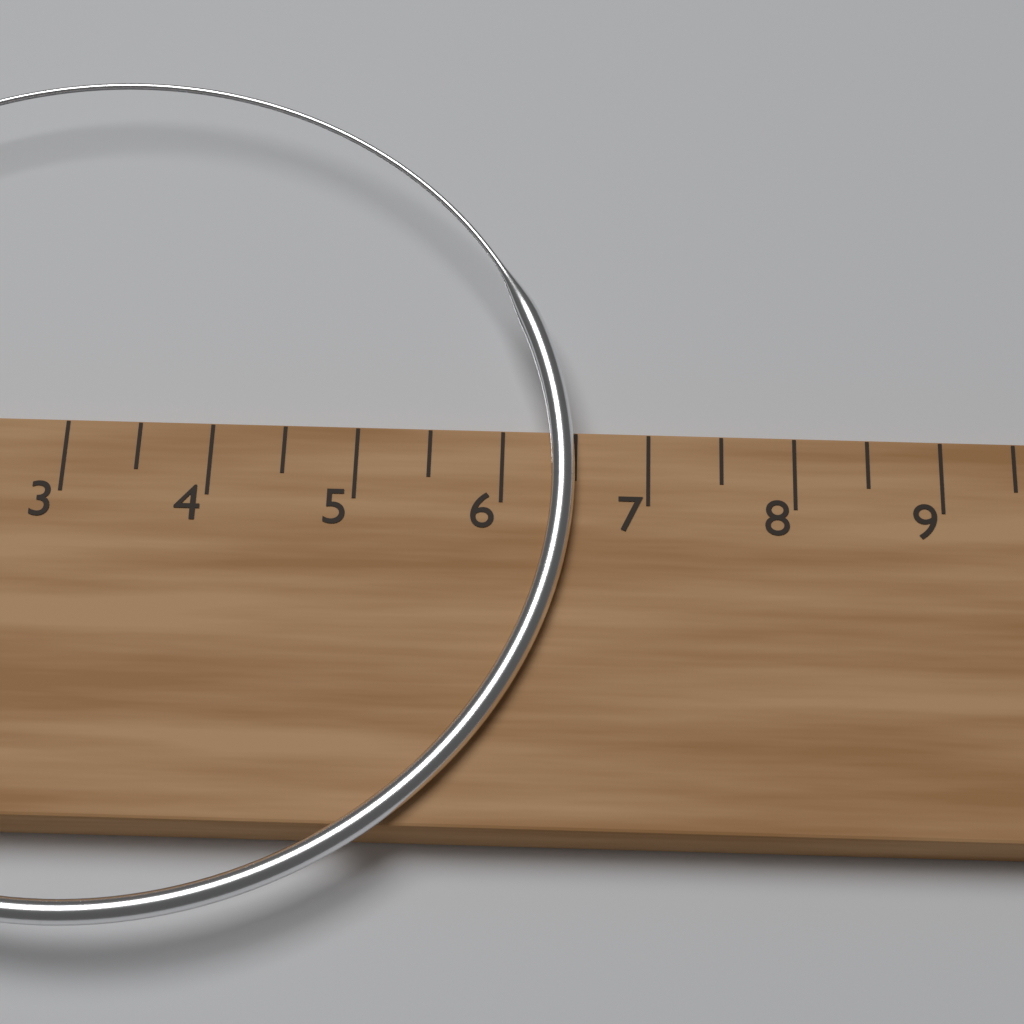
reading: 6.5 cm
